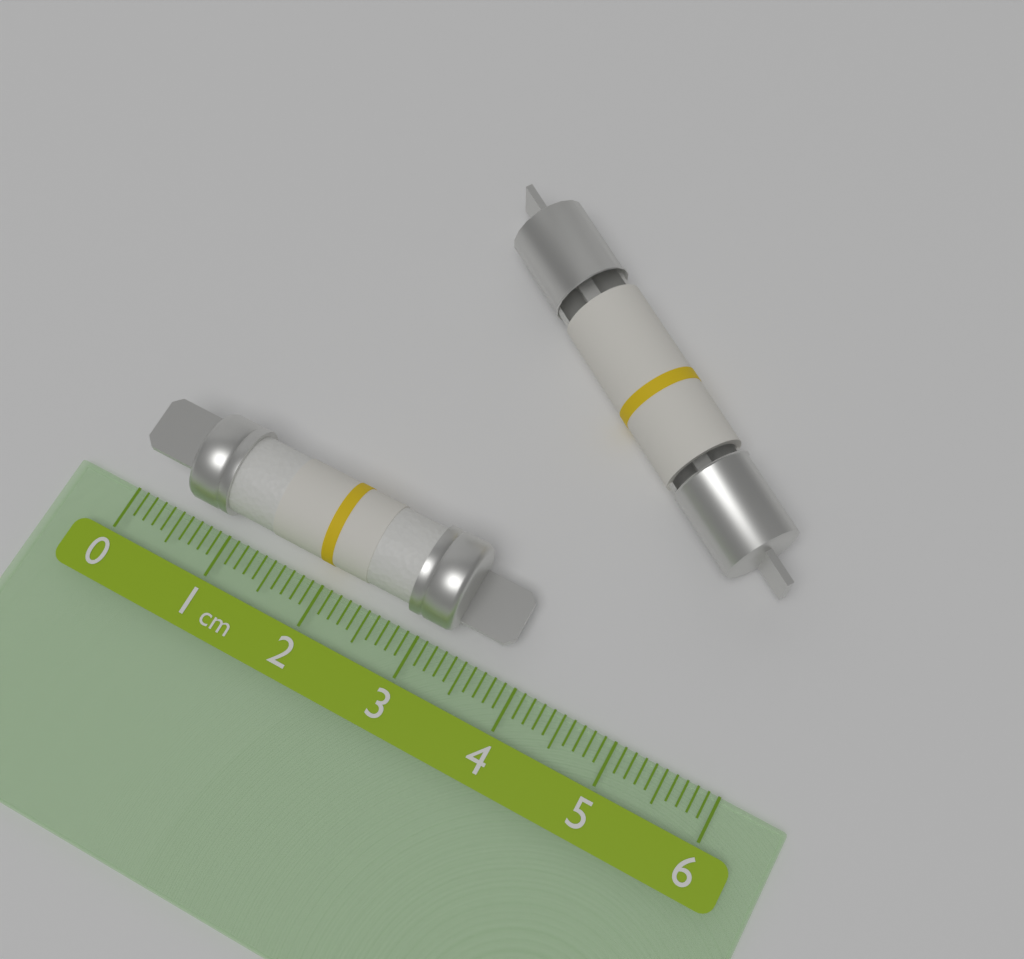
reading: 3.8 cm
